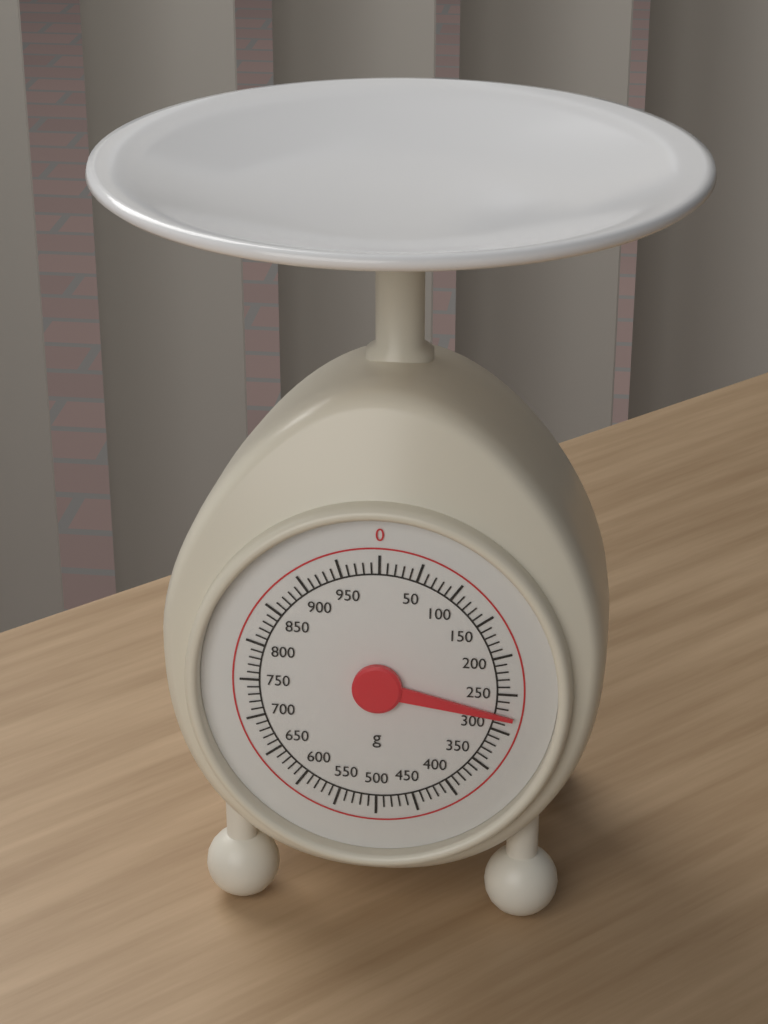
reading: 280 g
